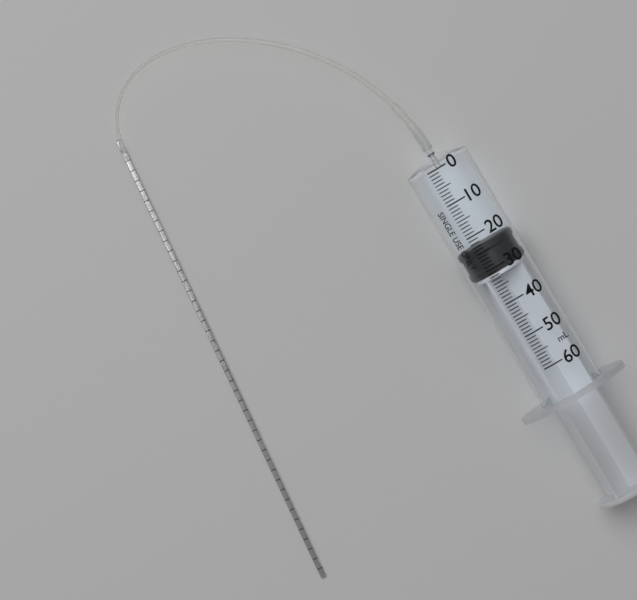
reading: 23 ml
